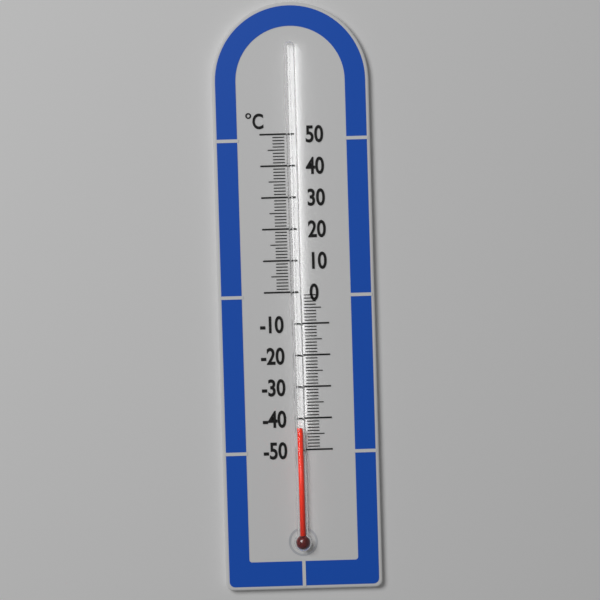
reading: -43 °C
